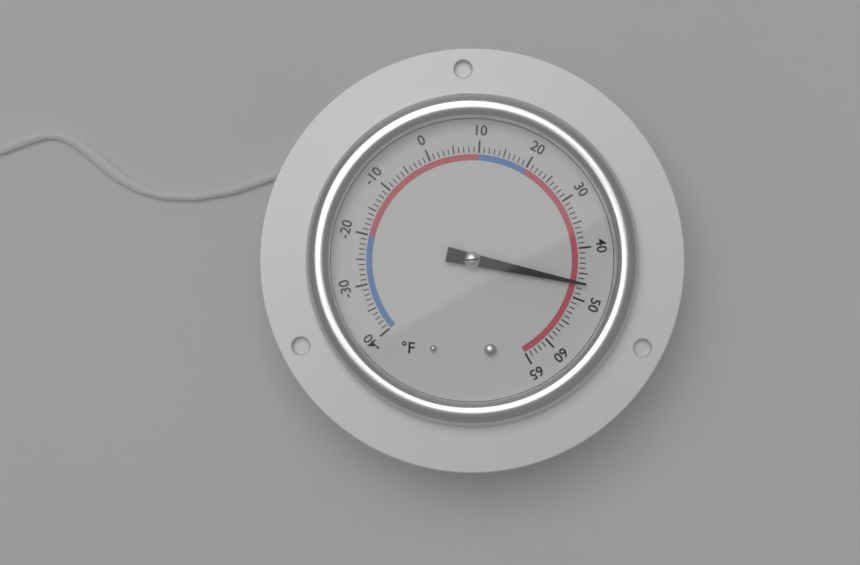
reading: 47 °F
